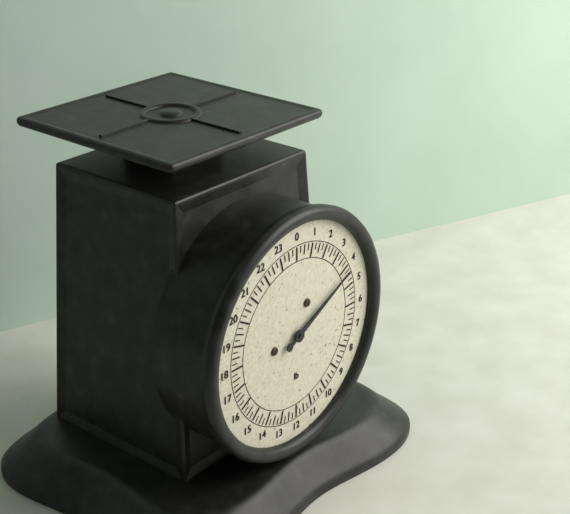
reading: 4.25 lb
